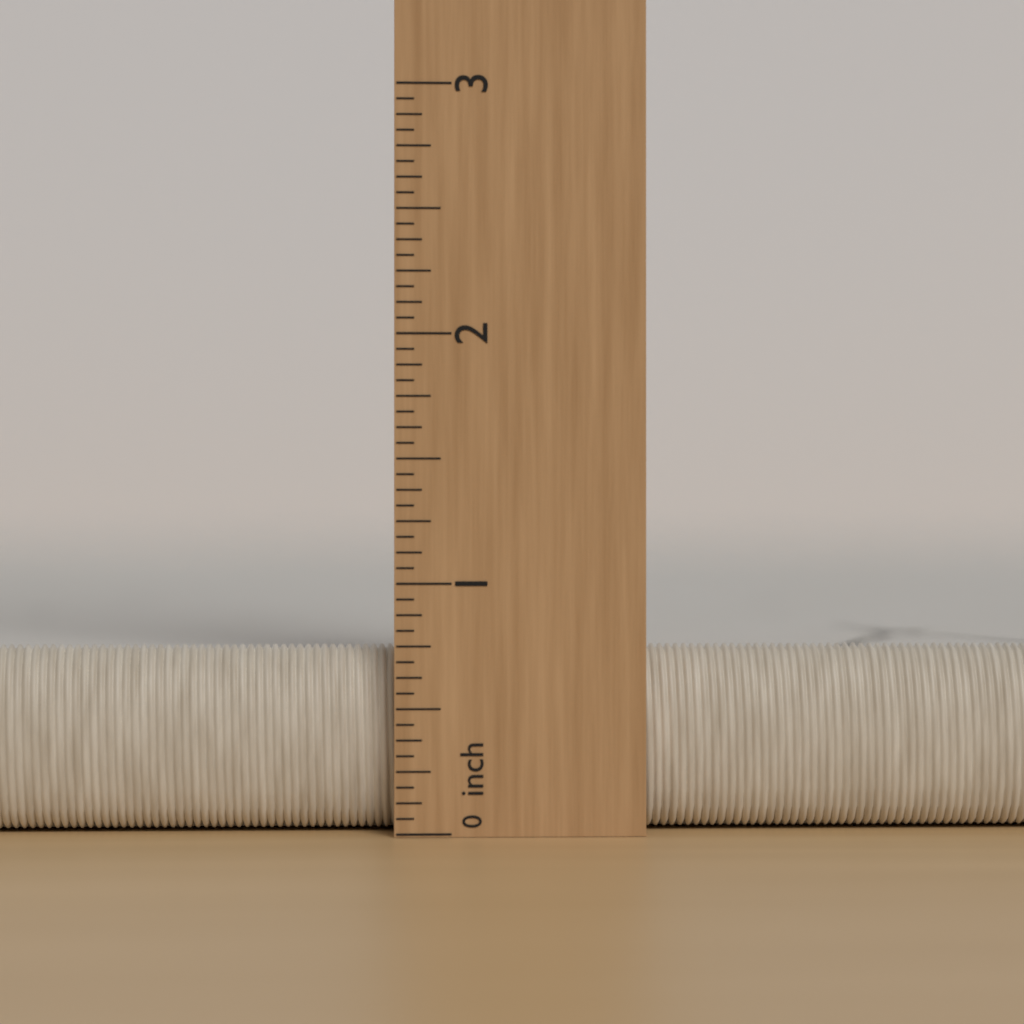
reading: 0.7500 inch
